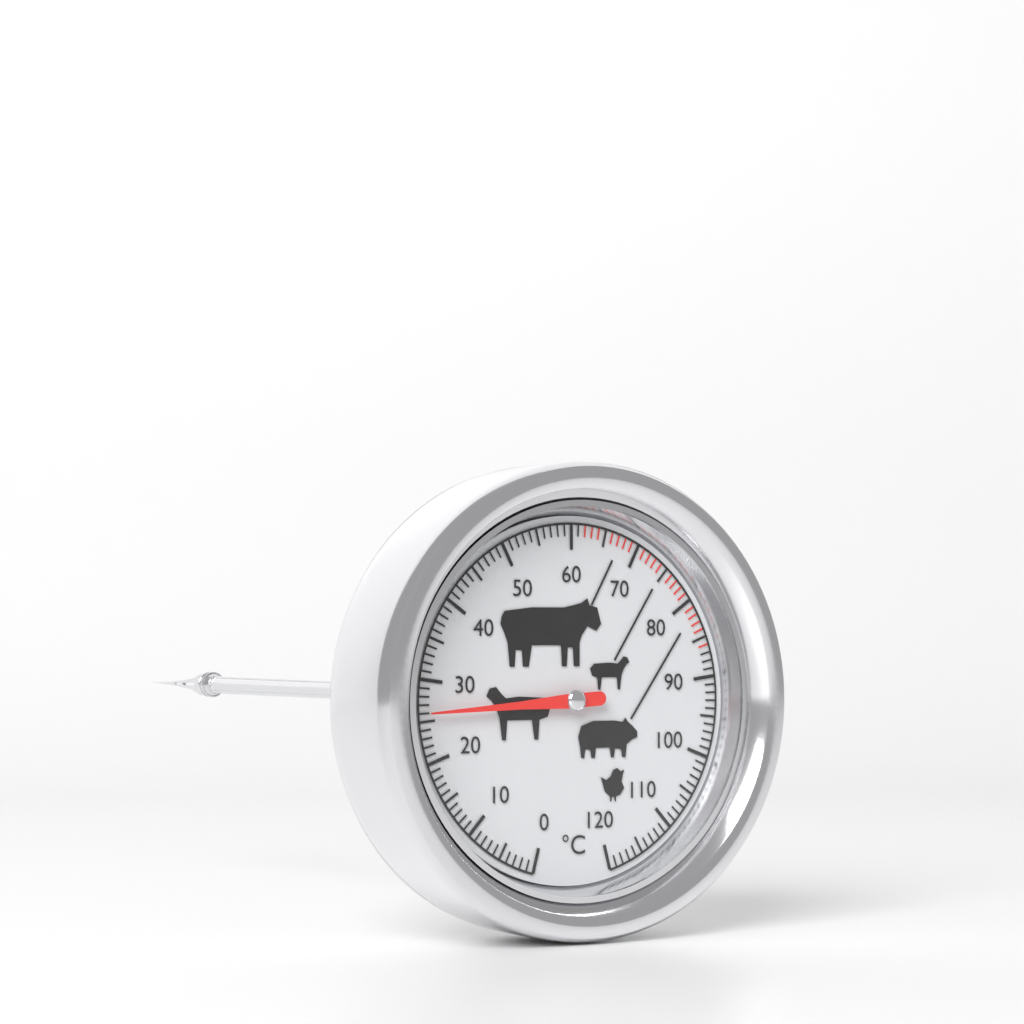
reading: 26 °C
